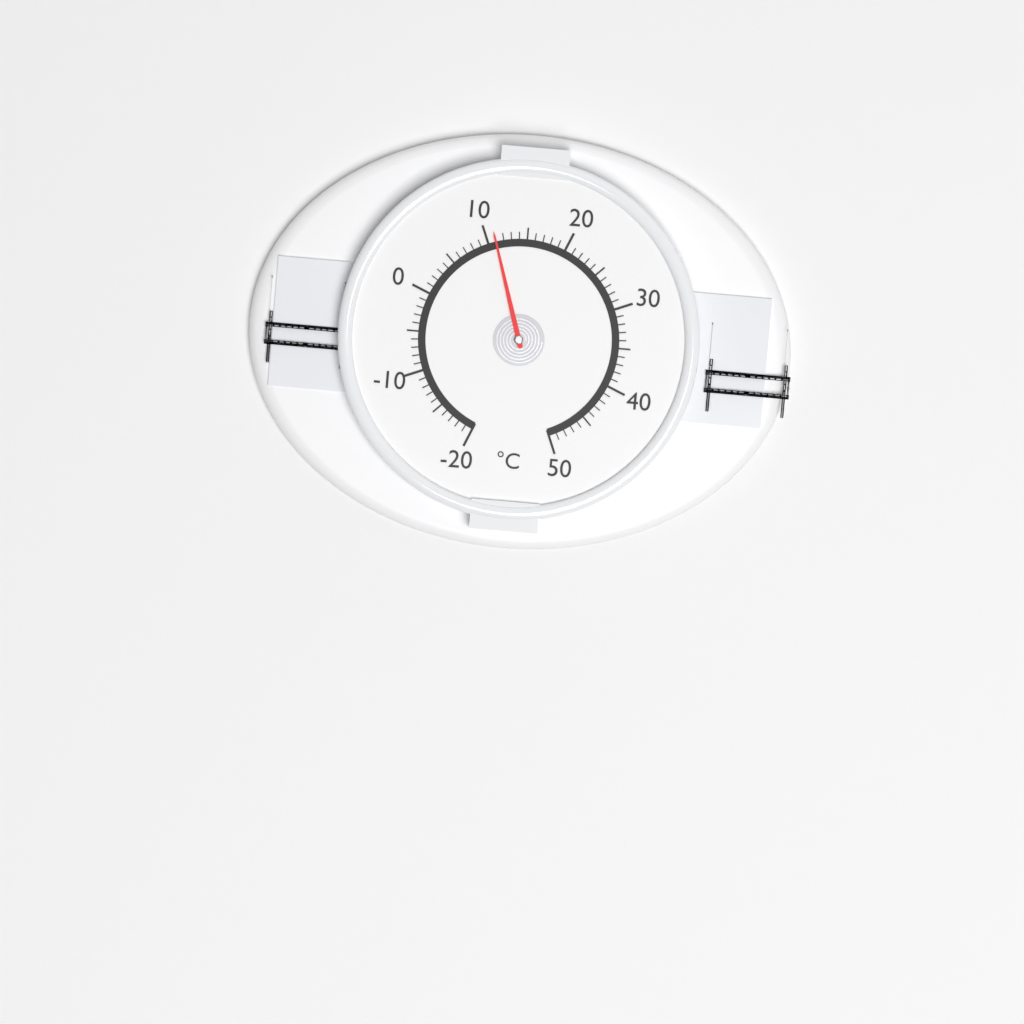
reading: 11 °C
